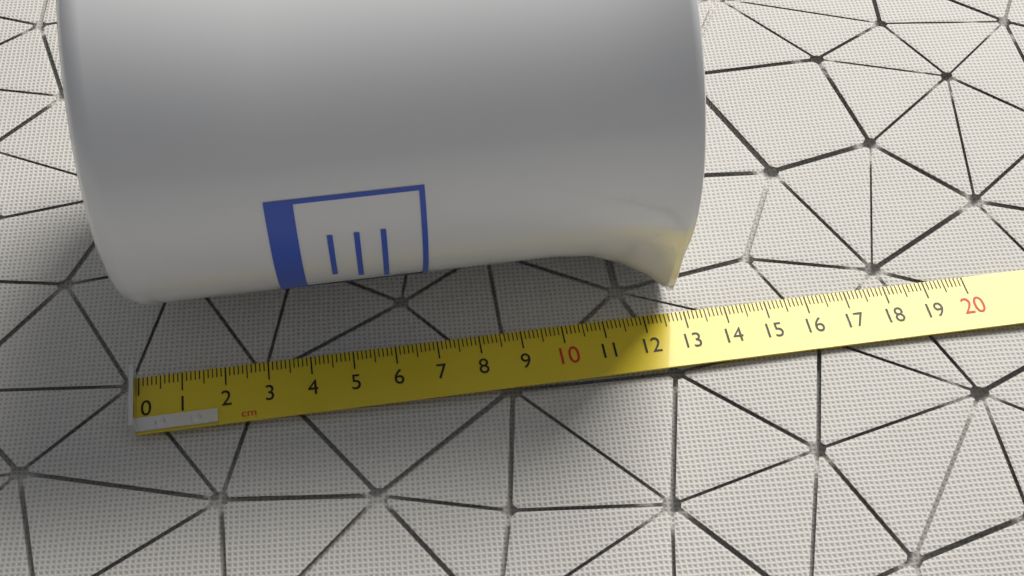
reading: 12.8 cm
